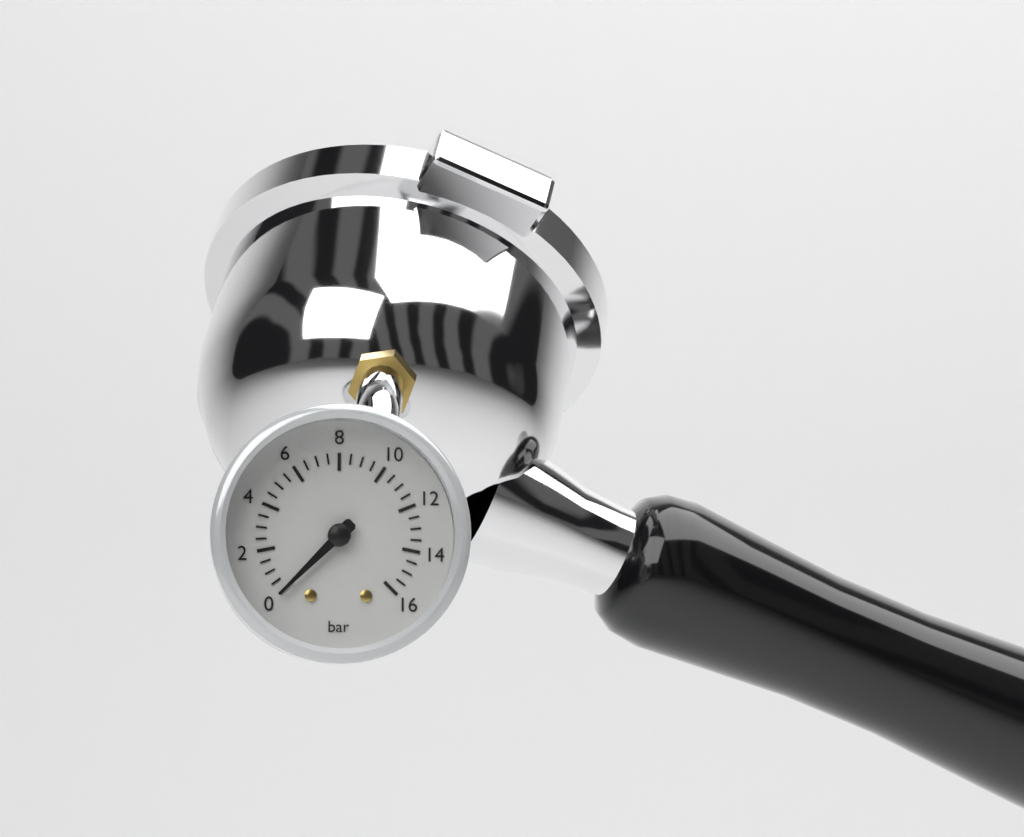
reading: 0.0 bar
